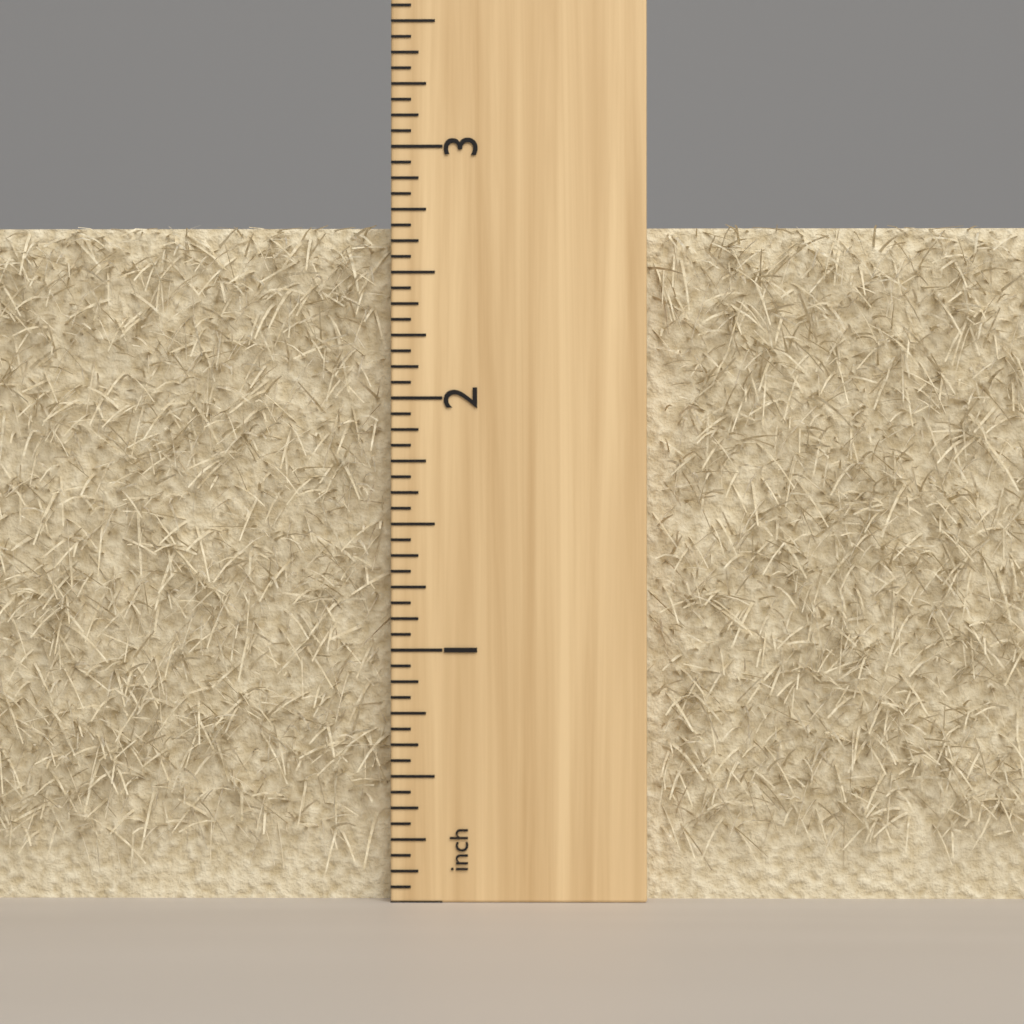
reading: 2.6875 inch
